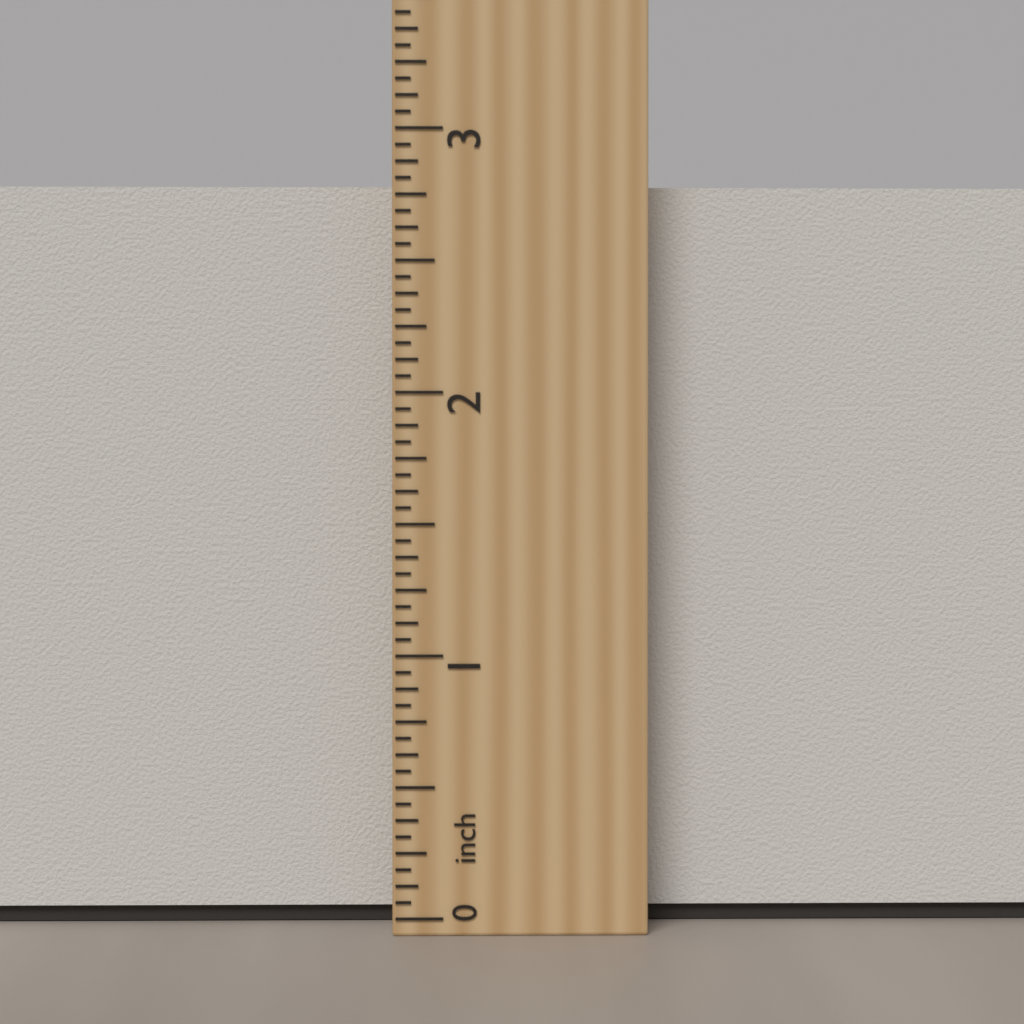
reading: 2.8125 inch
